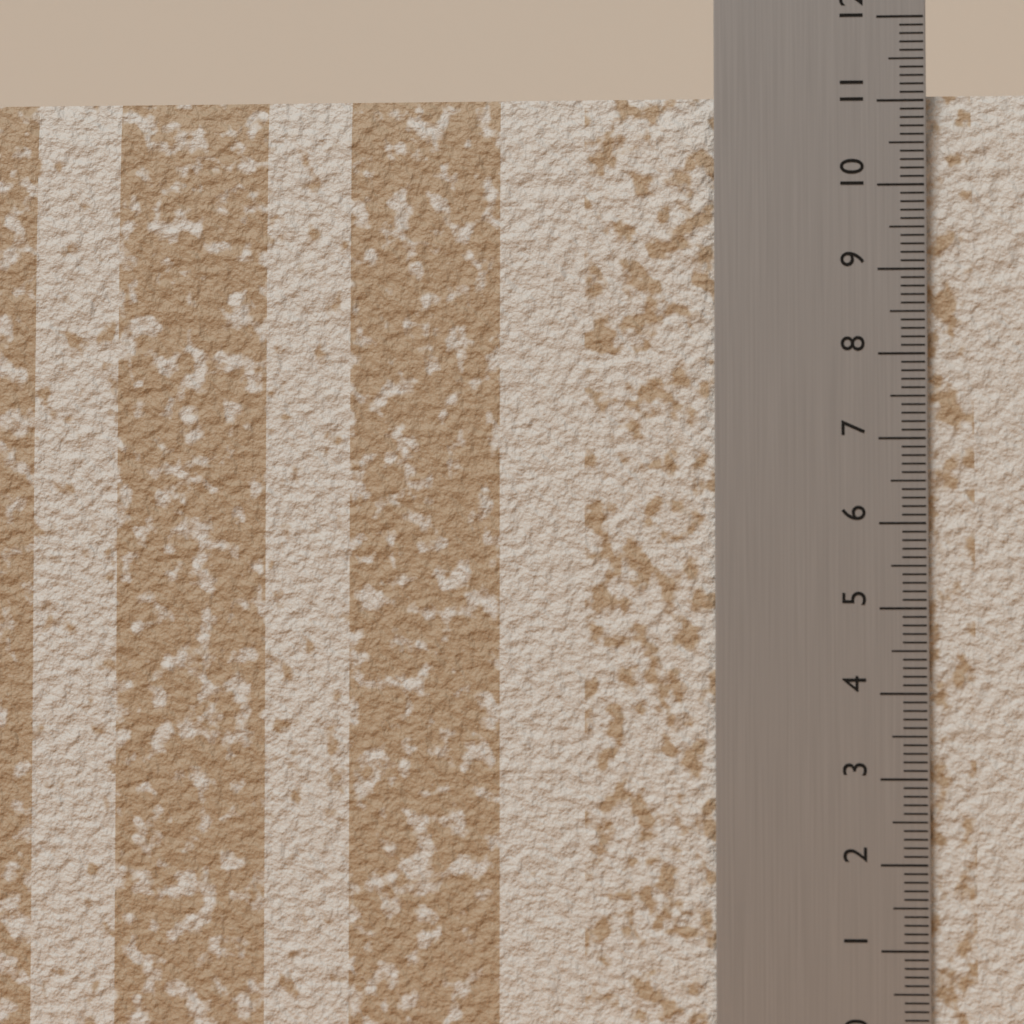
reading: 11.1 (no unit)
